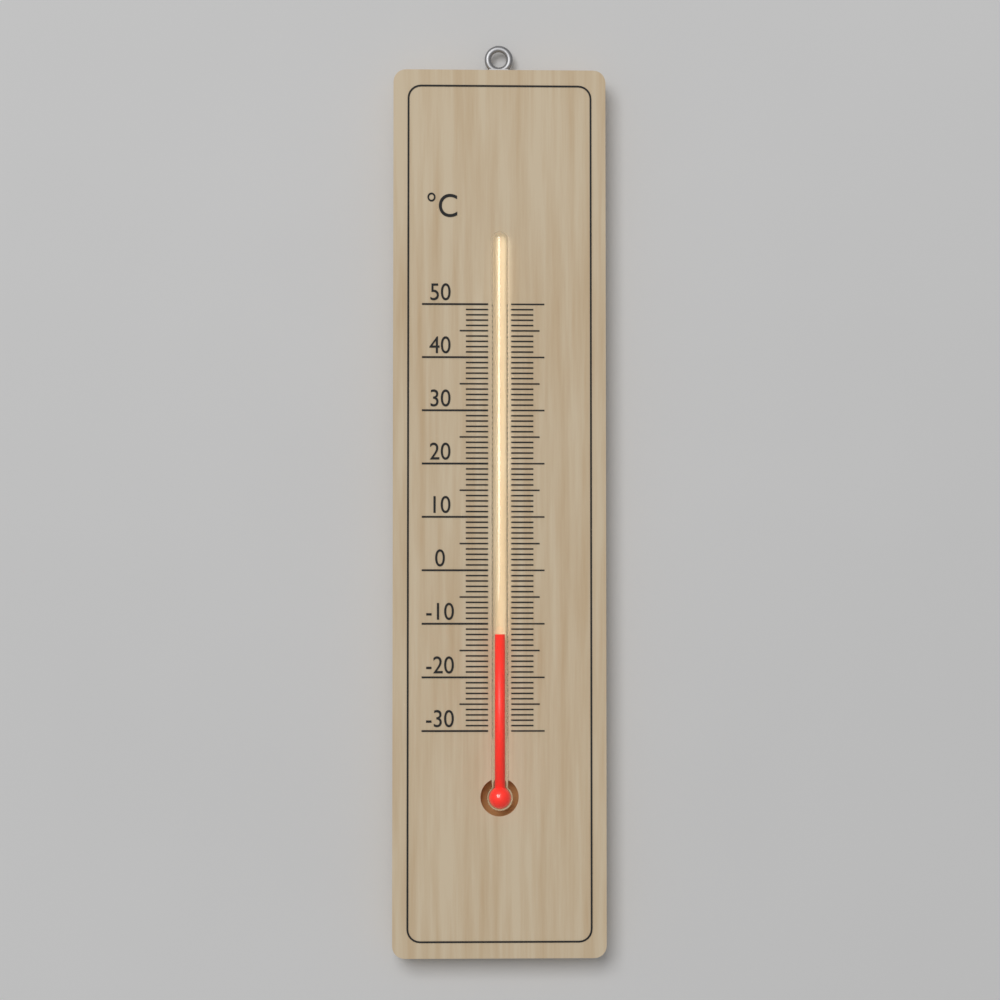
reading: -12 °C
